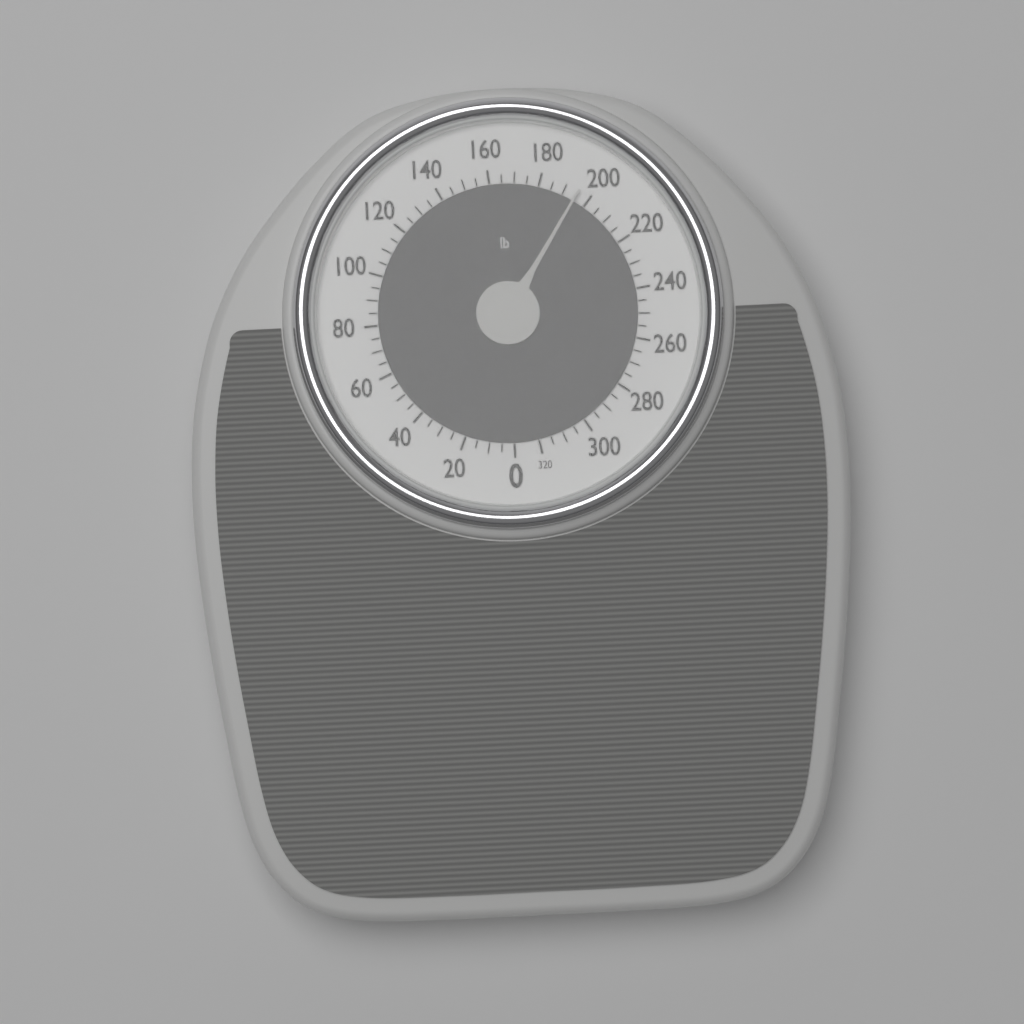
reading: 195 lb
